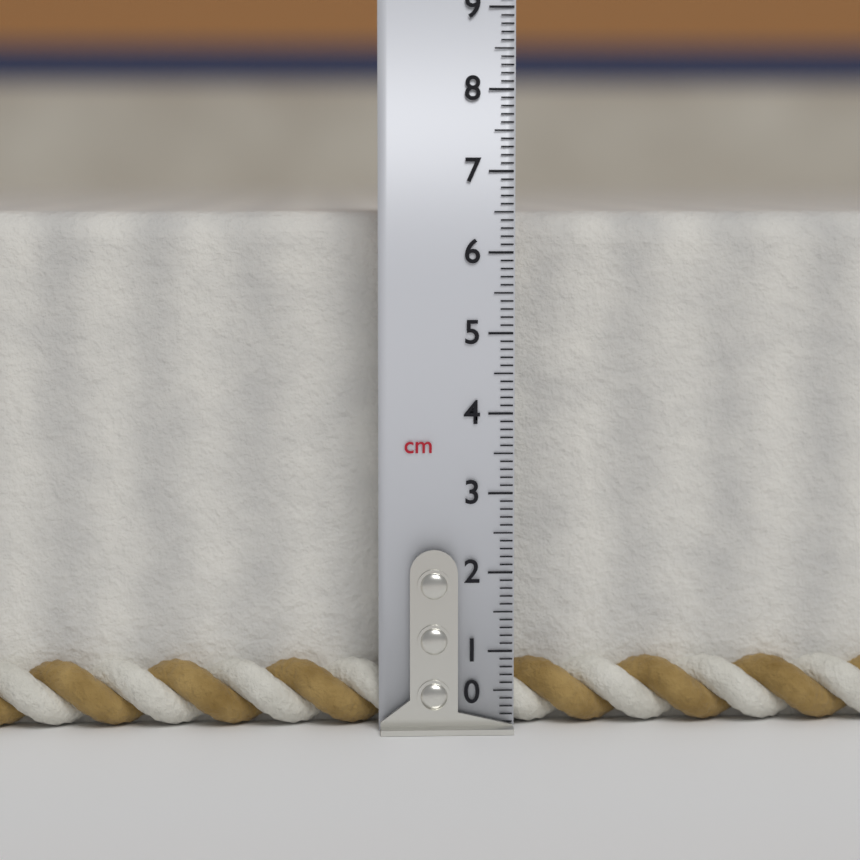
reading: 6.5 cm
